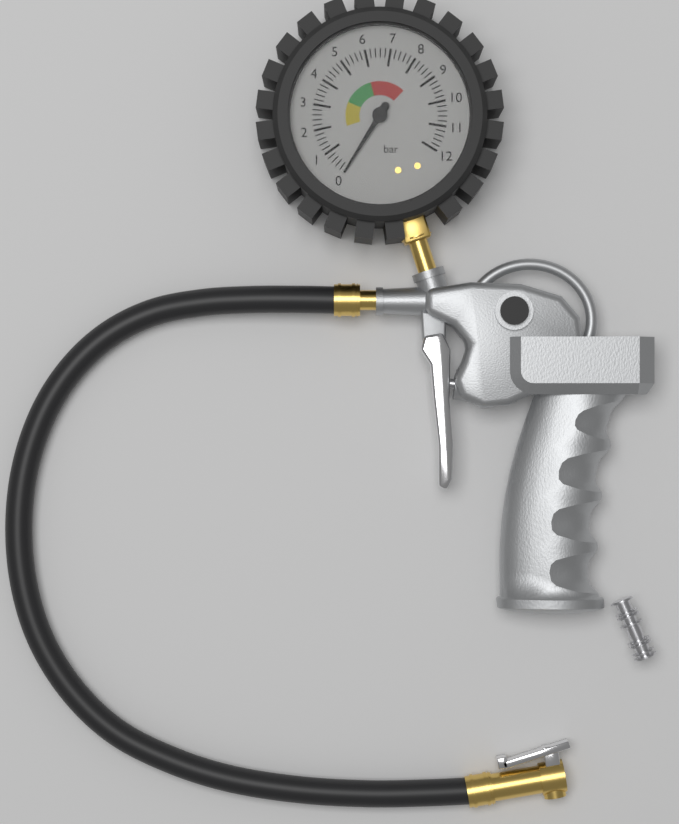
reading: 0.0 bar
